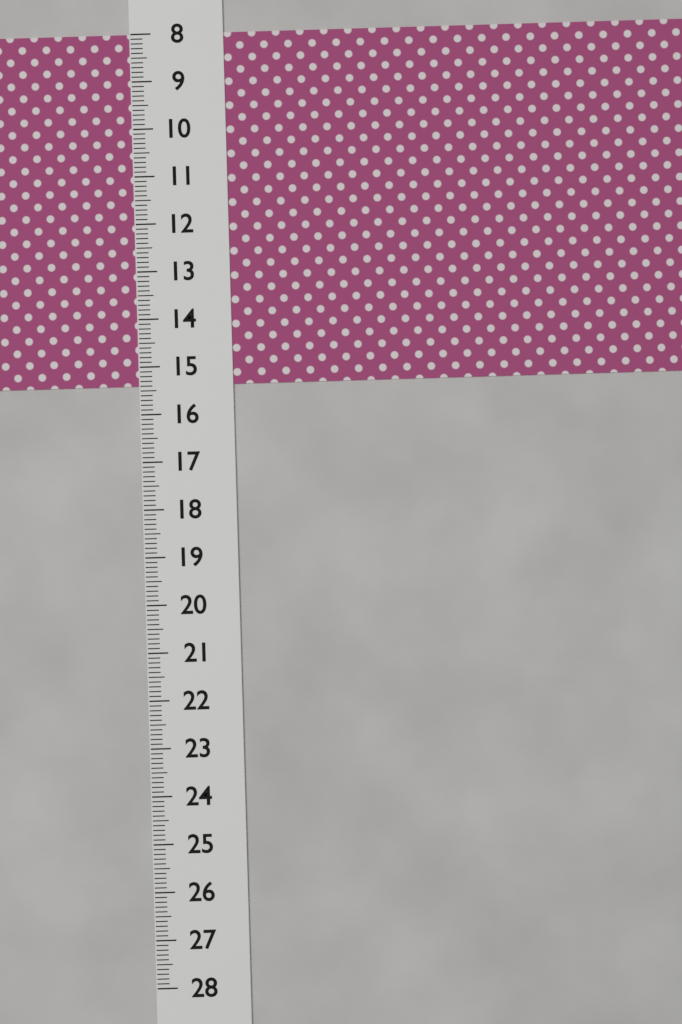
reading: 15.4 (no unit)
